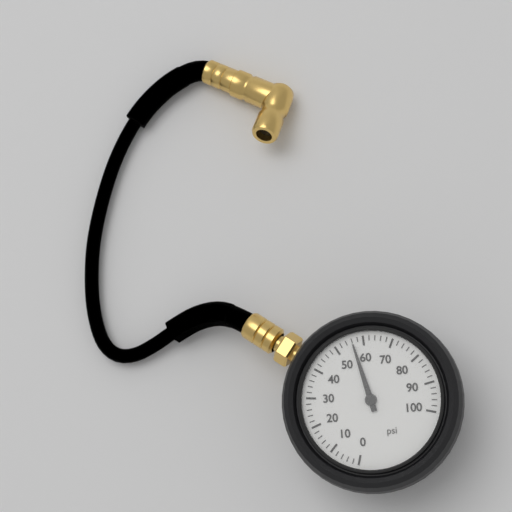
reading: 56 psi
